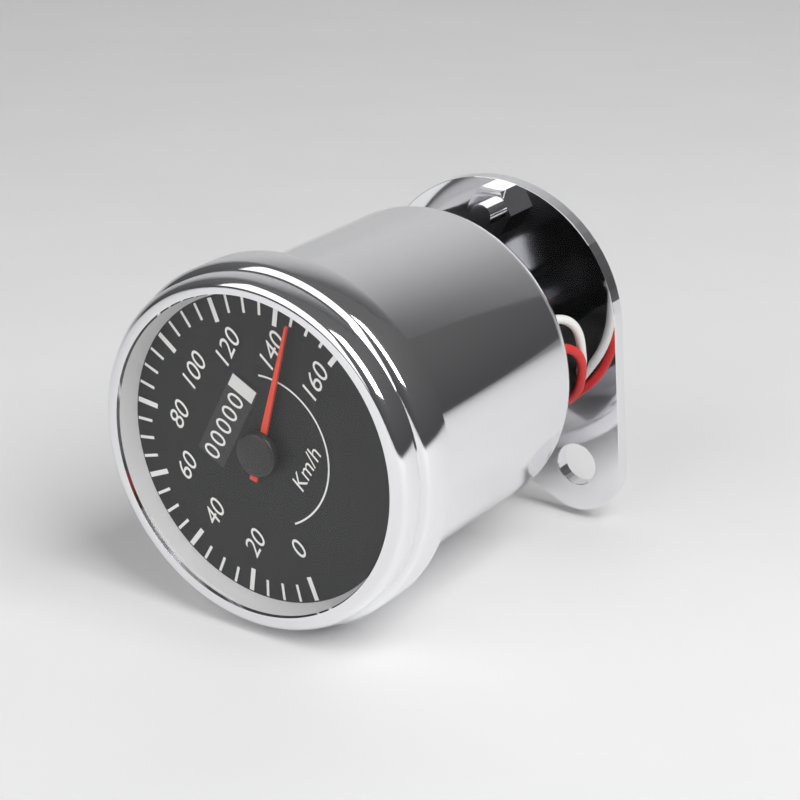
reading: 145 km/h
